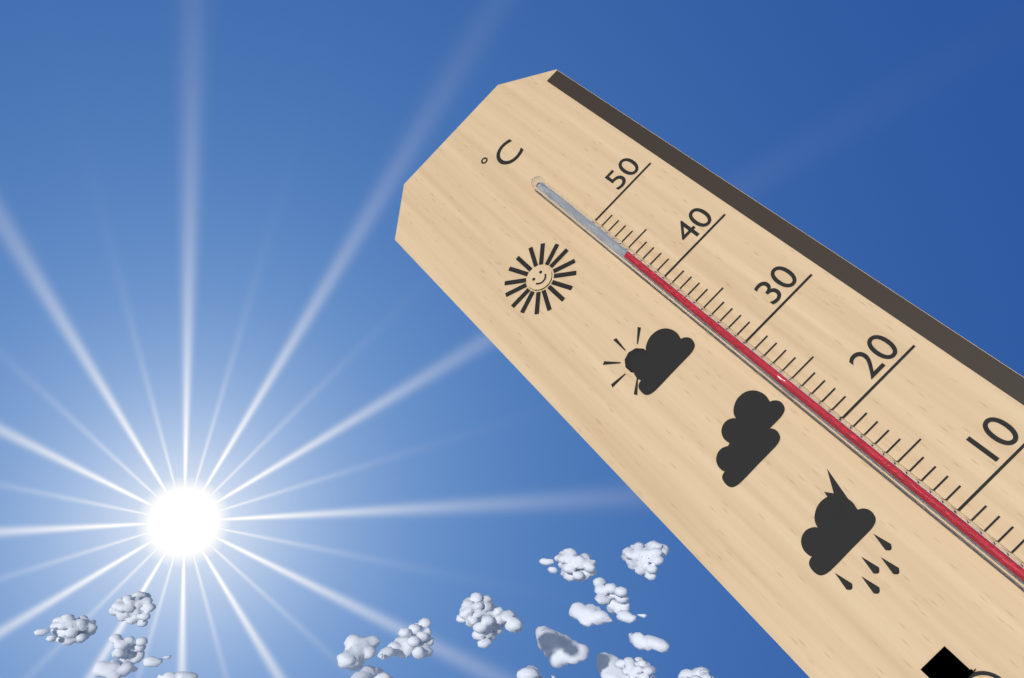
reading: 44 °C
